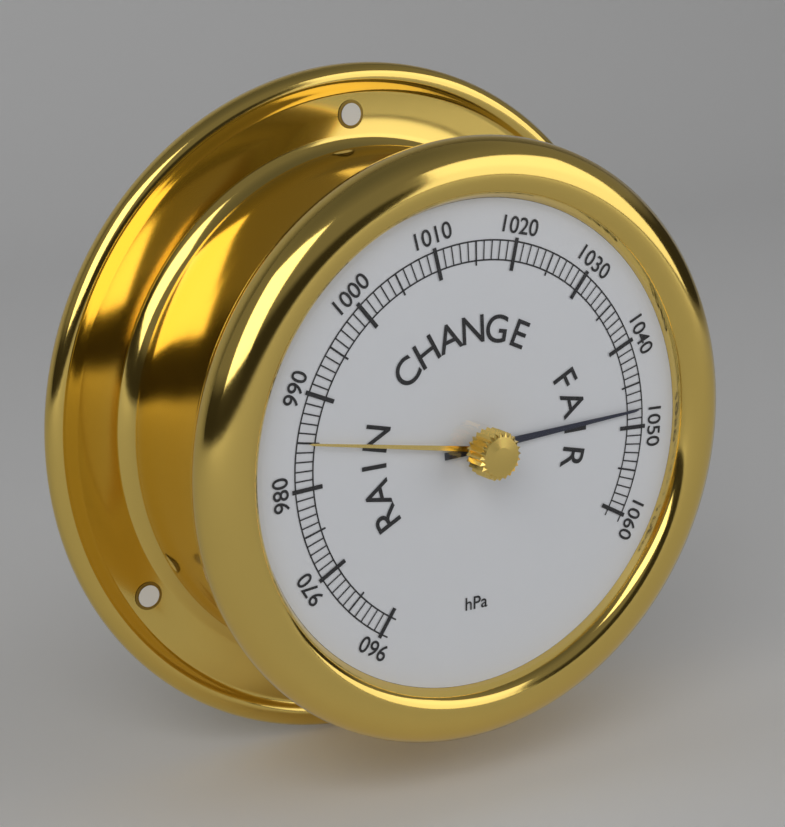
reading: 1048 hPa
